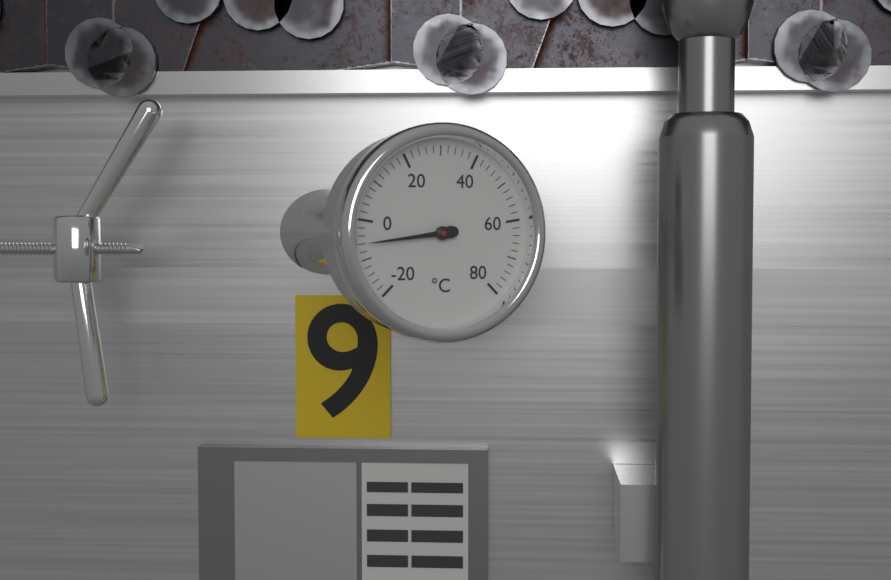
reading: -6 °C
